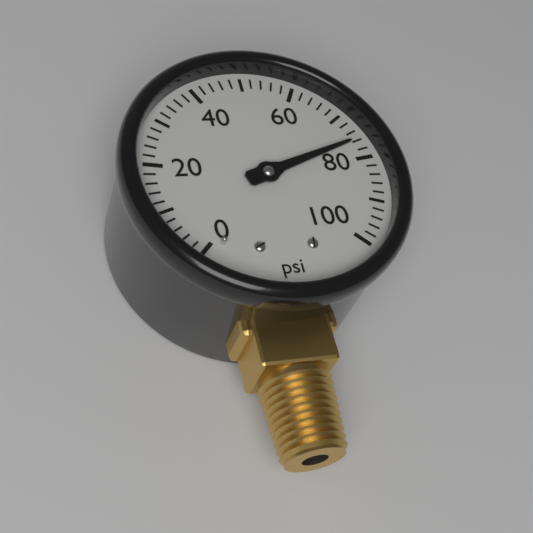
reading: 76 psi
